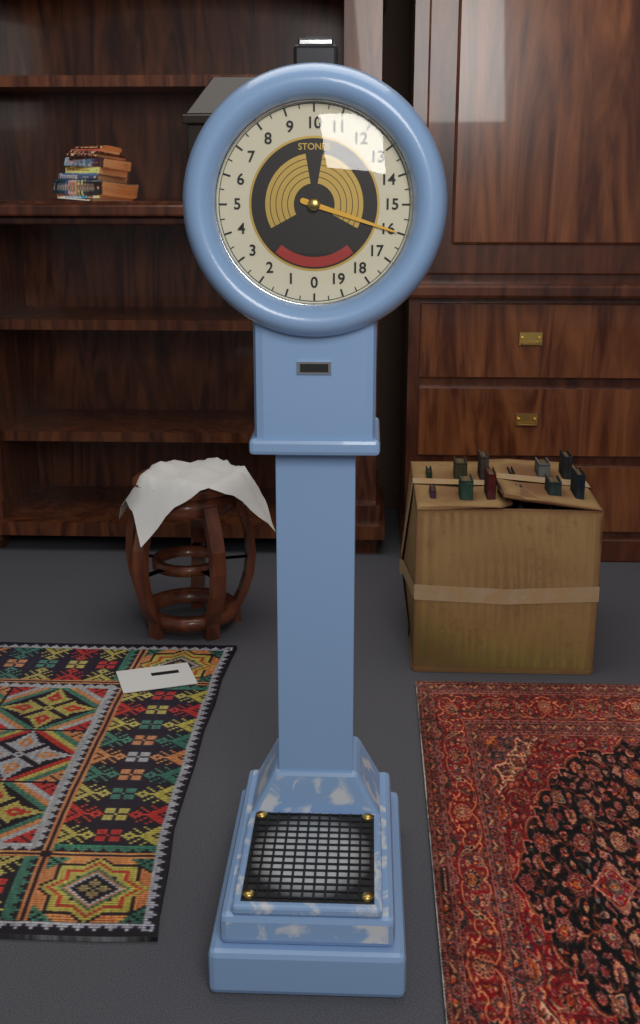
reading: 16.0 stones
